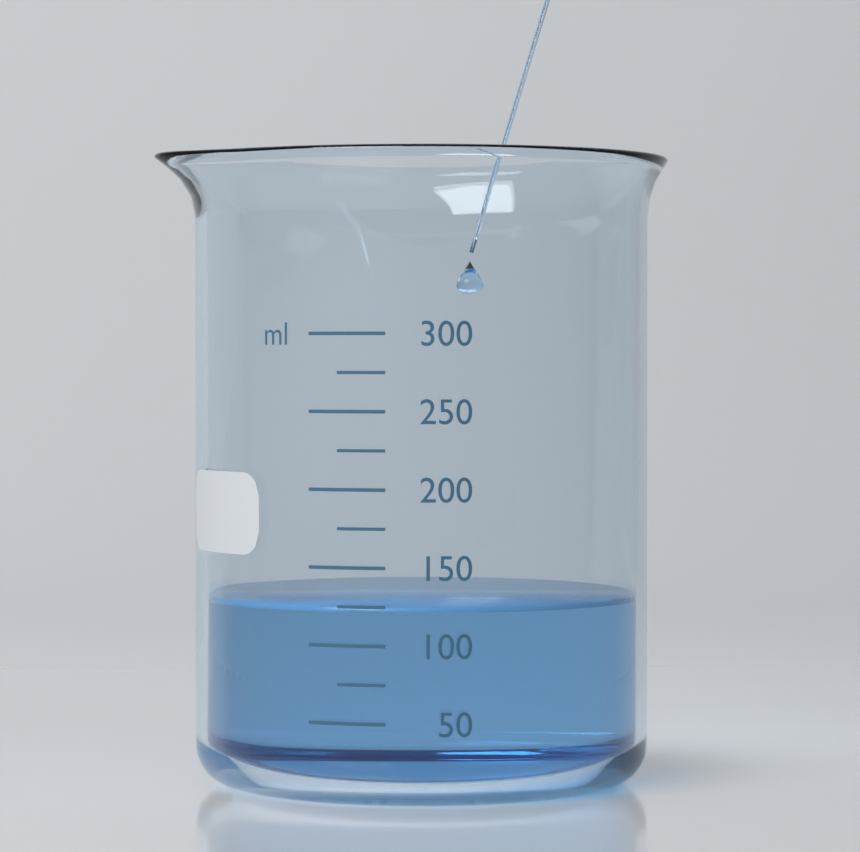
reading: 125 ml
